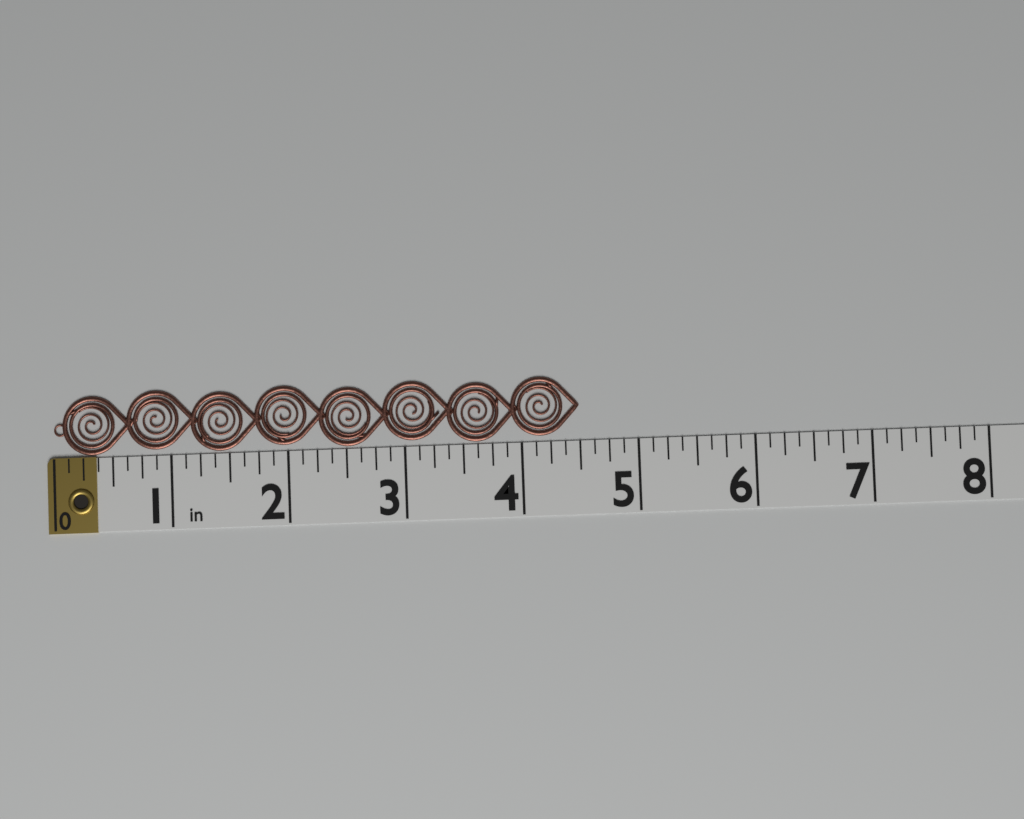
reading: 4.500 in
